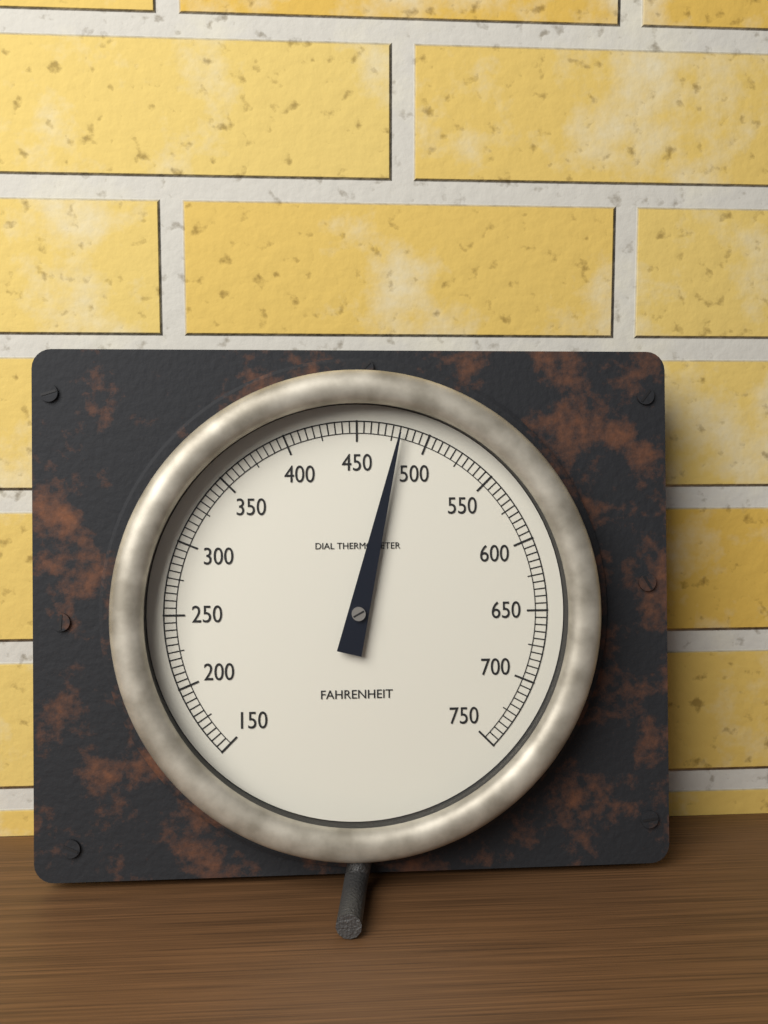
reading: 480 °F
